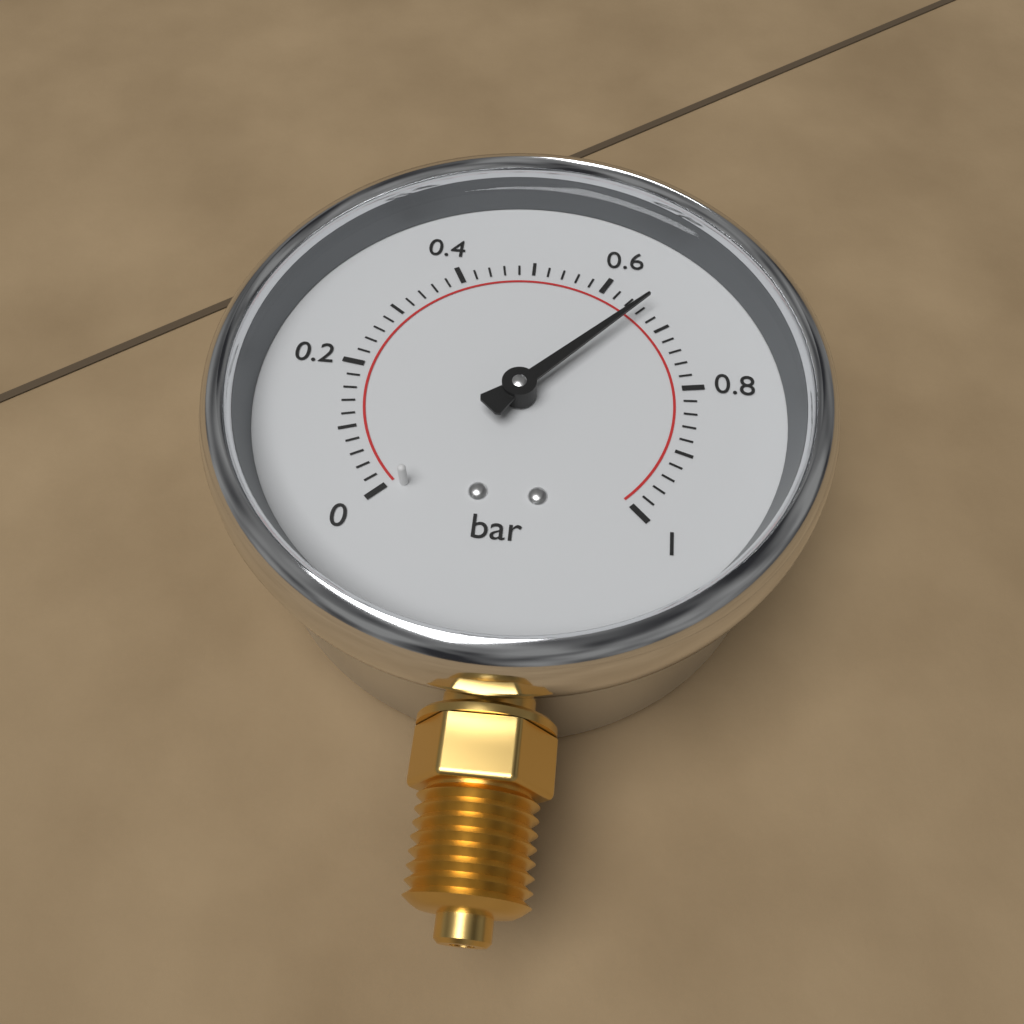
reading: 0.66 bar
